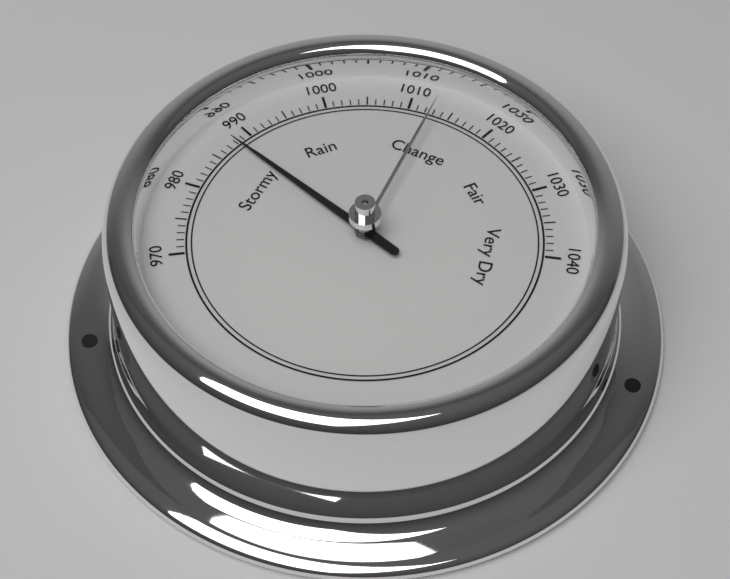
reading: 988 (no unit)
